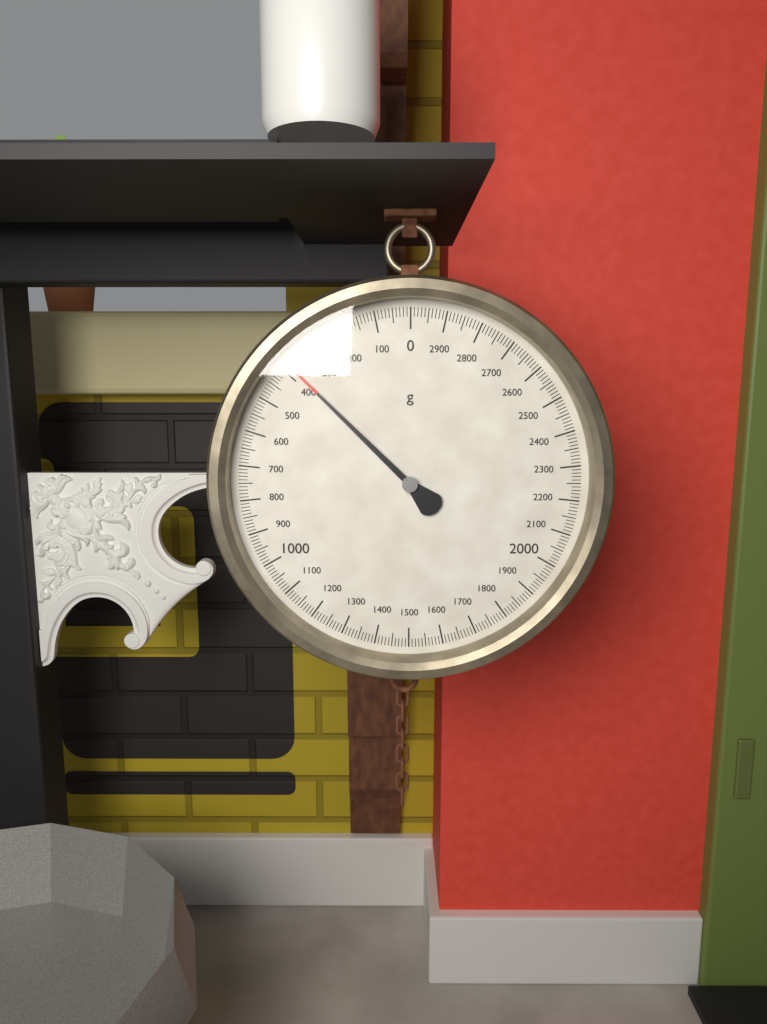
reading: 380 g
